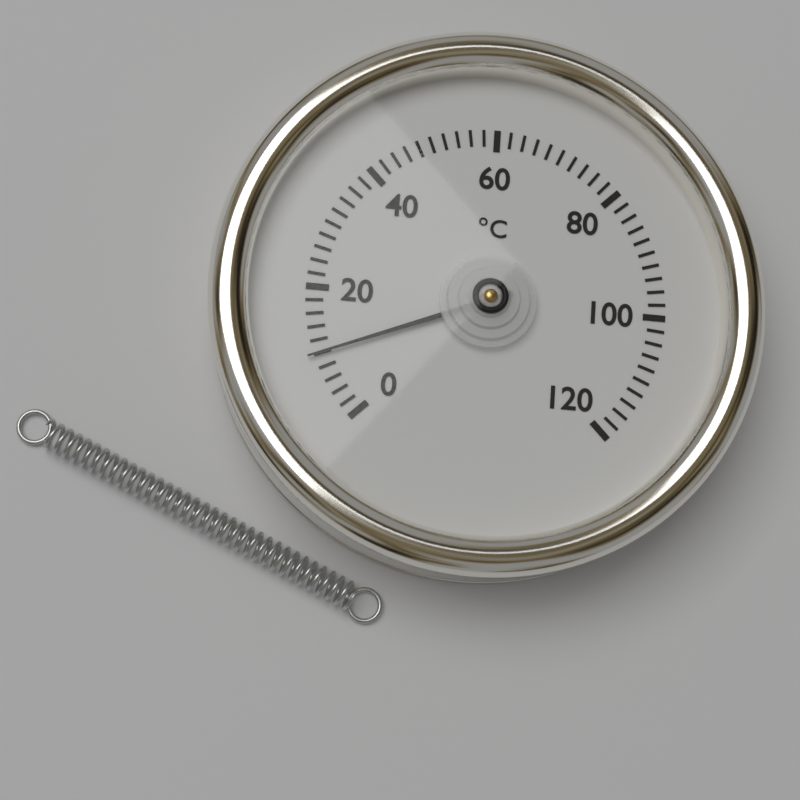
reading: 10 °C
